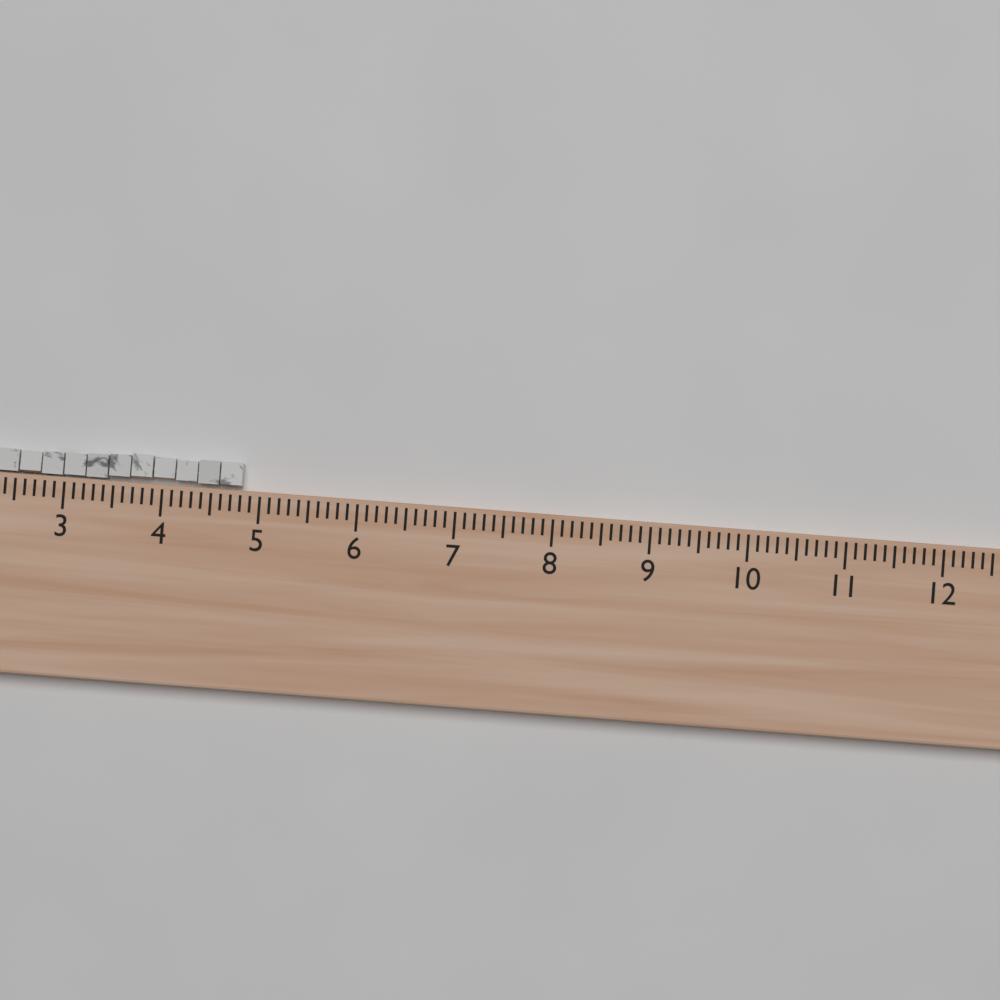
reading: 4.8 (no unit)
